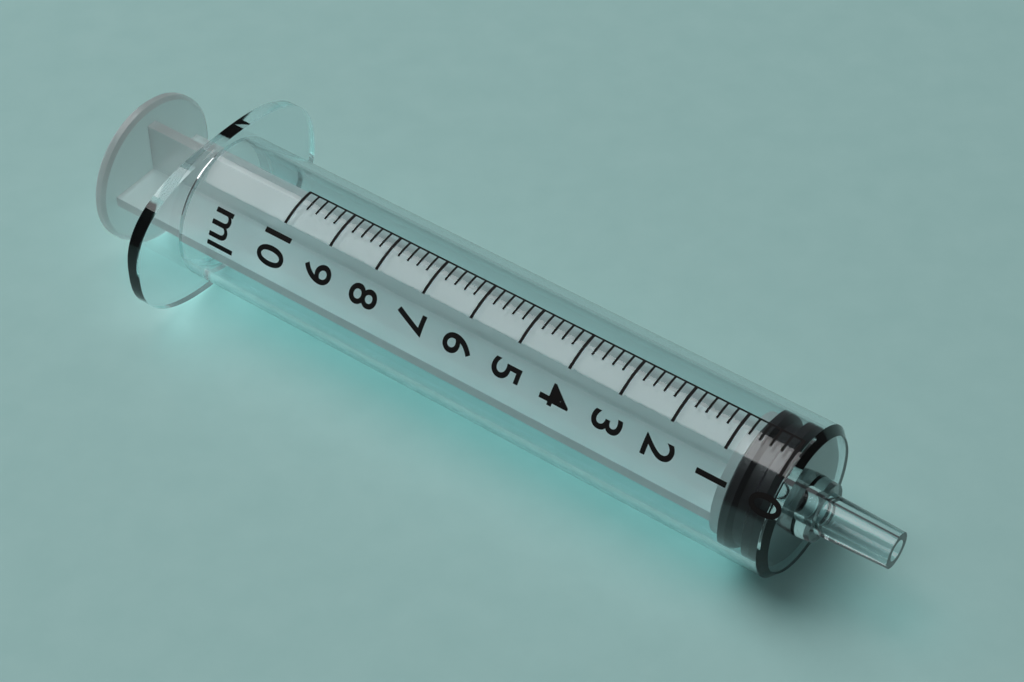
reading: 0.0 ml
